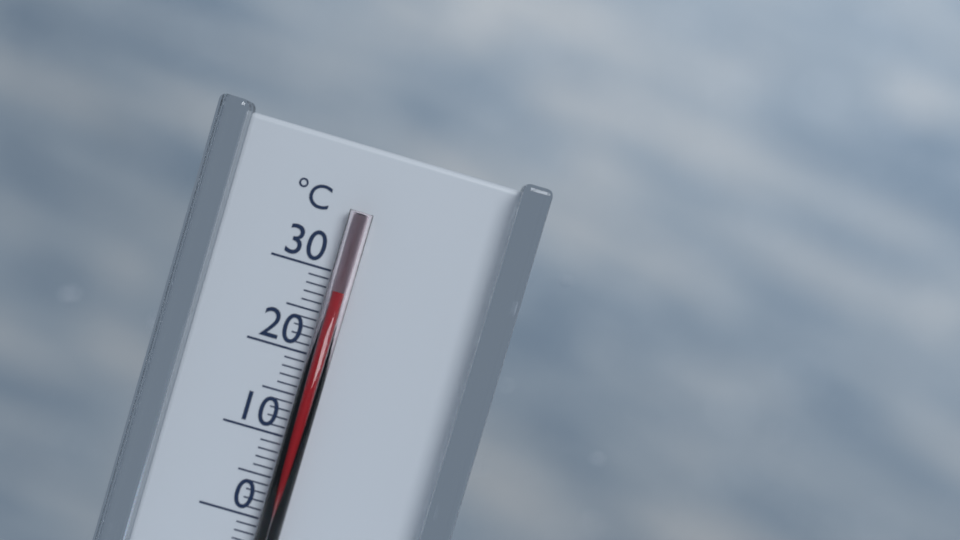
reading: 28 °C
